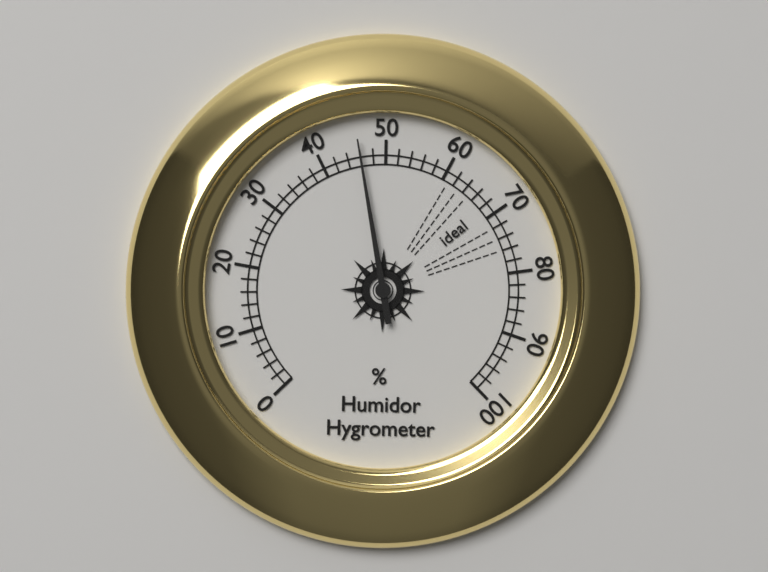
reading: 46 %
